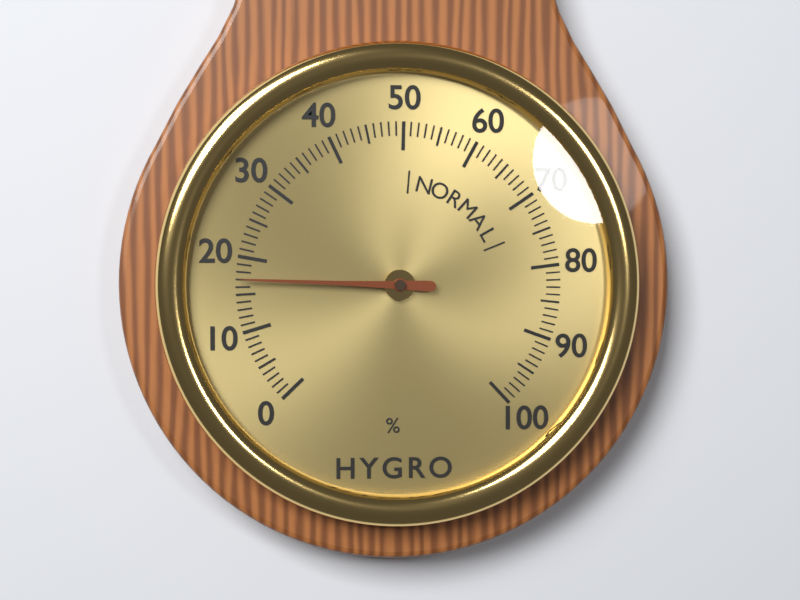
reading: 17 %
